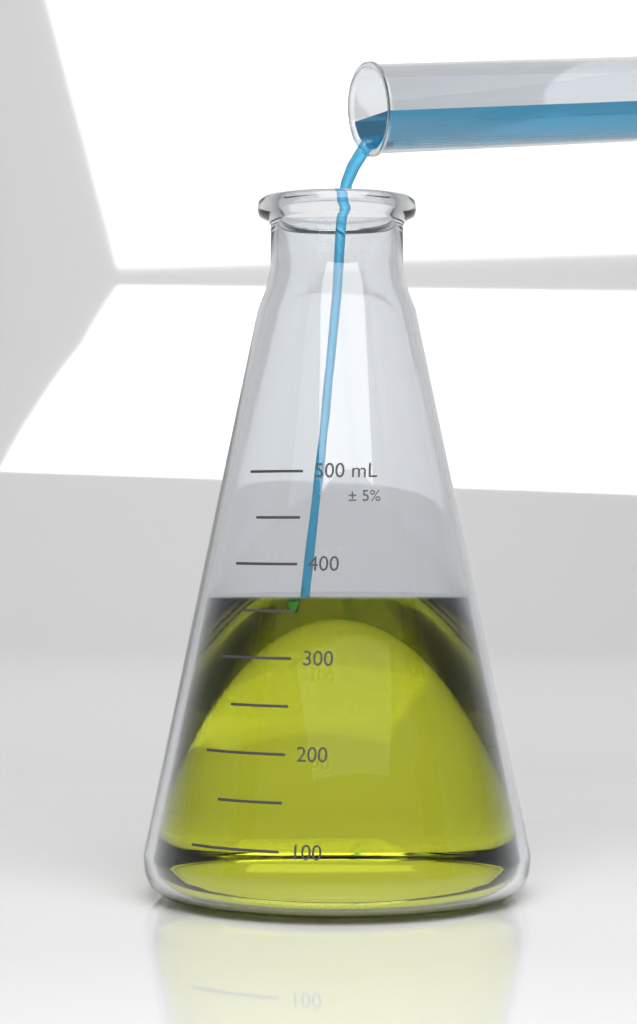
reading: 360 mL
